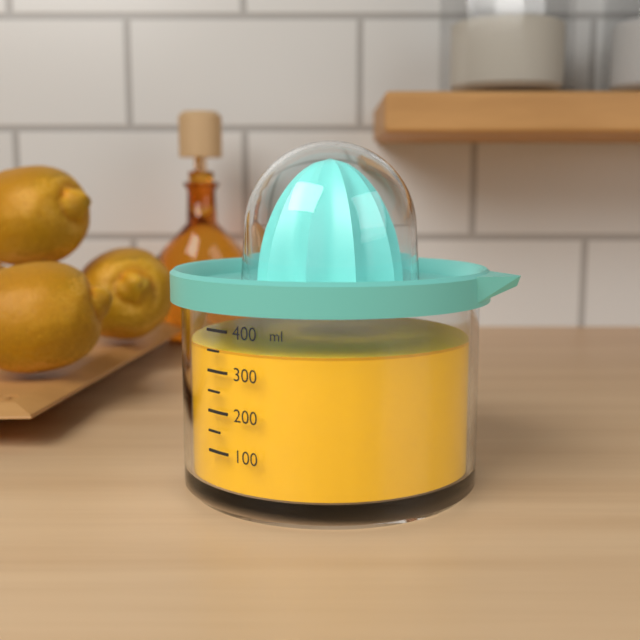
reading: 350 ml
